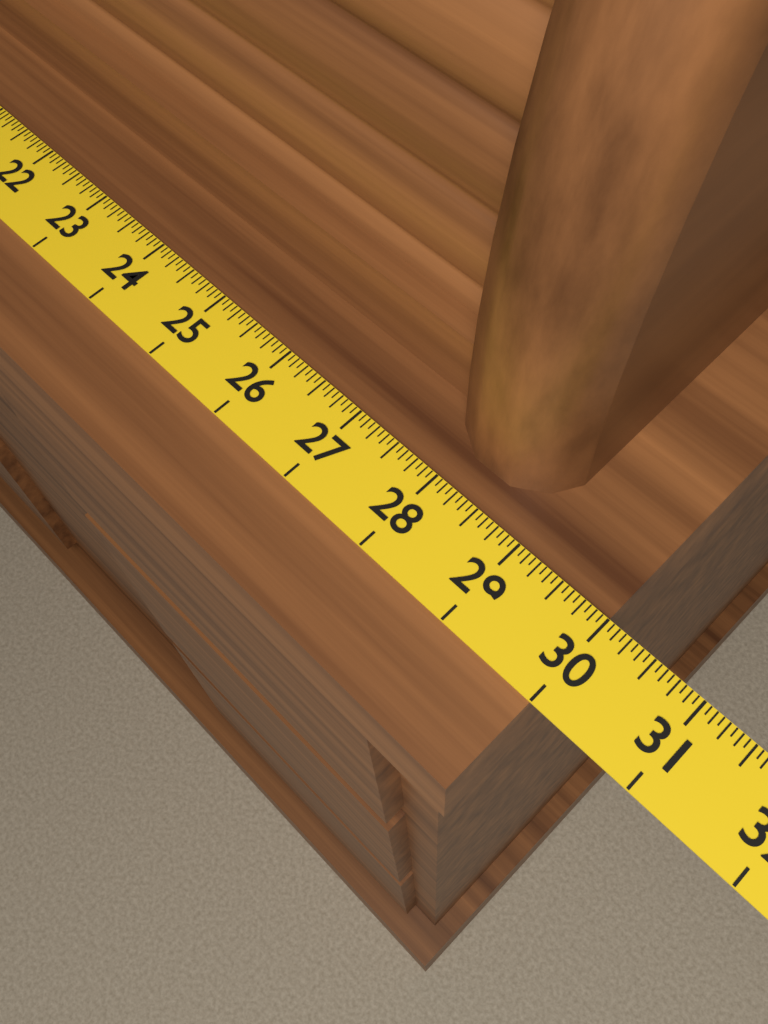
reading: 30.0000 (no unit)
